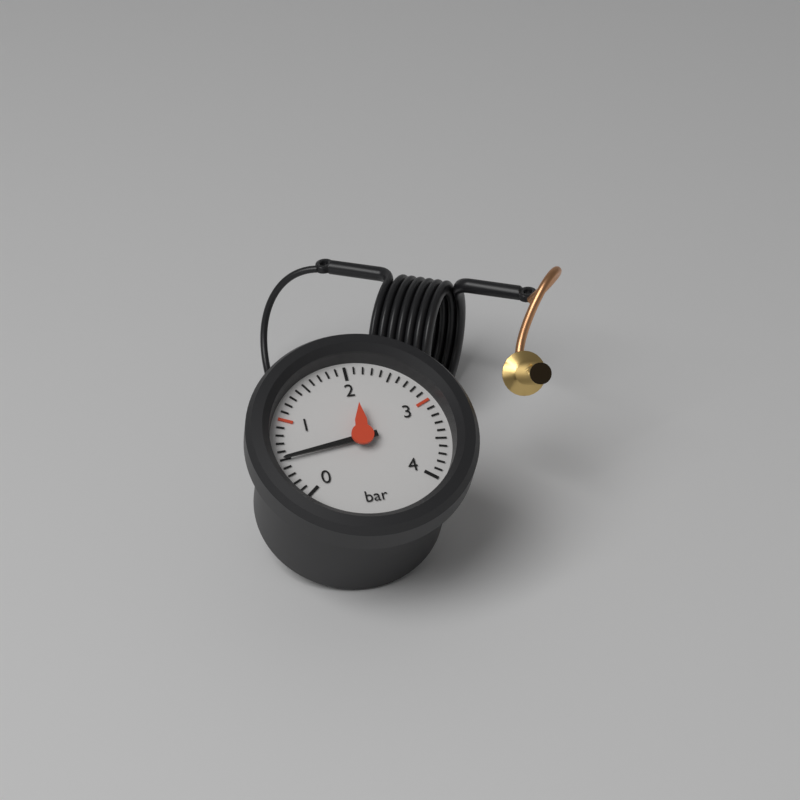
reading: 0.5 bar
